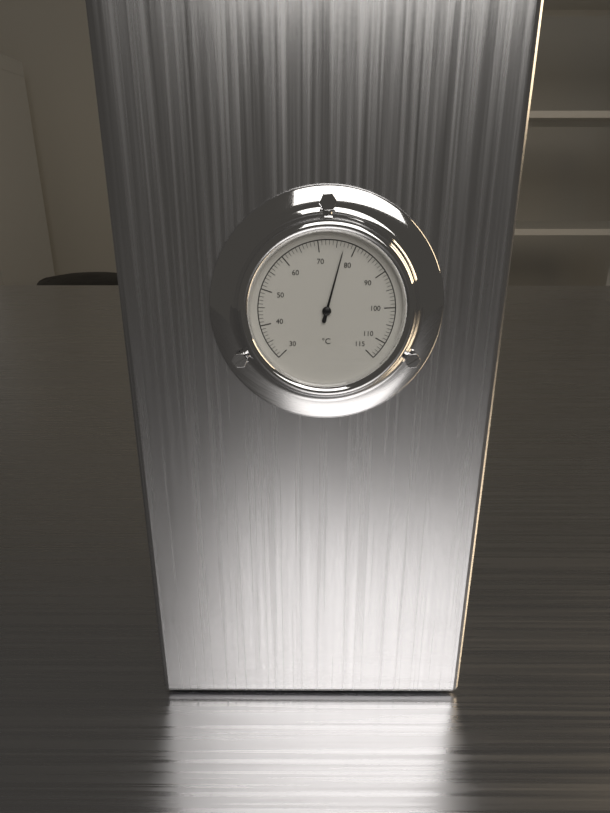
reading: 77 °C
